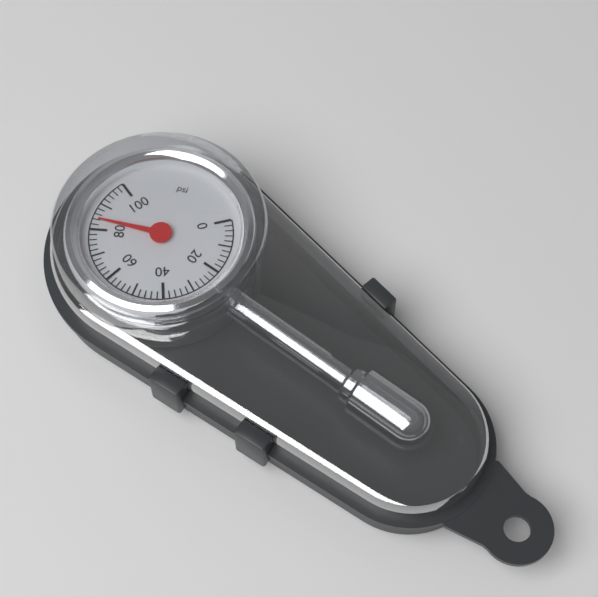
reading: 84 psi
